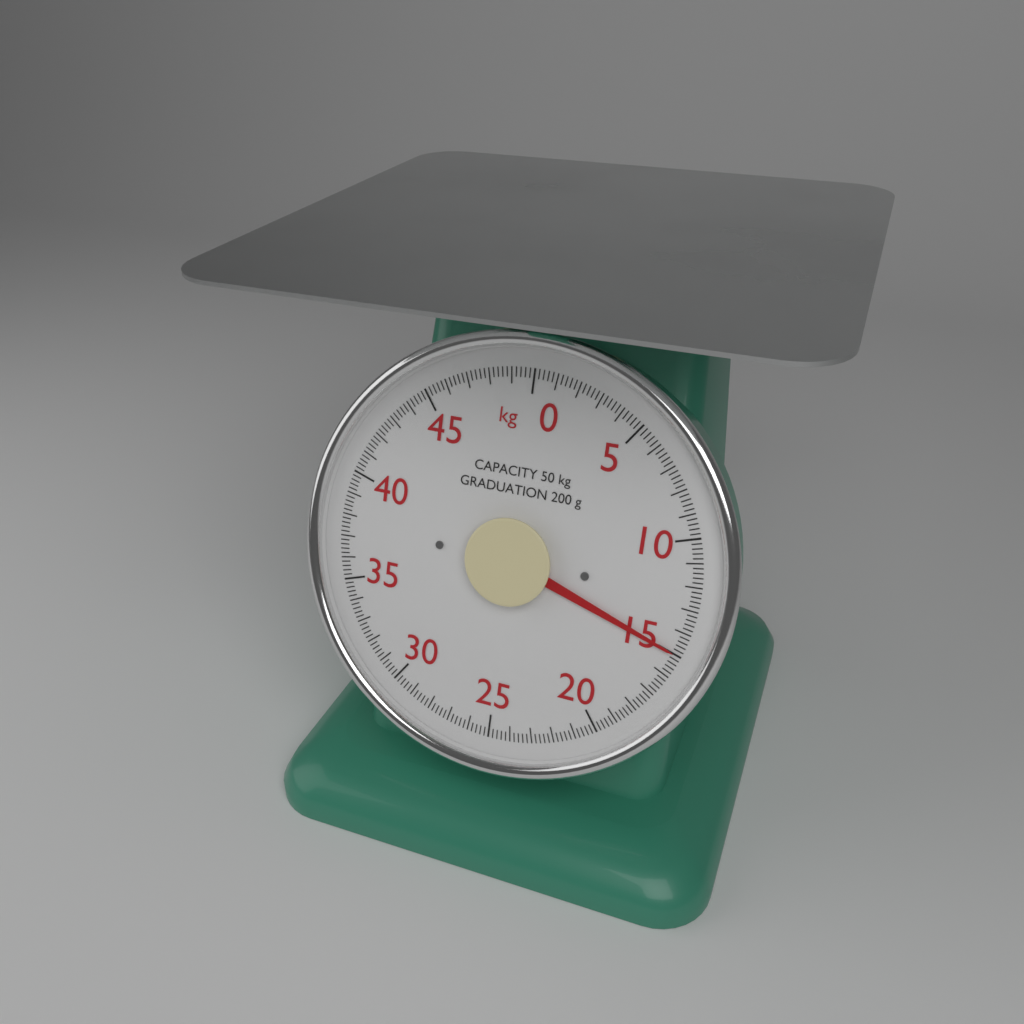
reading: 15.0 kg
